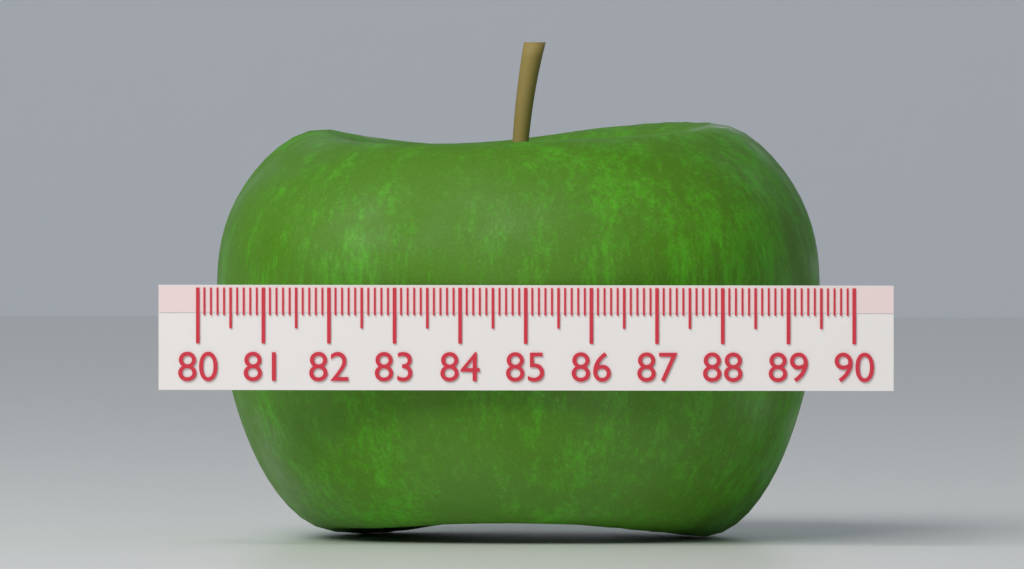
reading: 89.3 (no unit)
